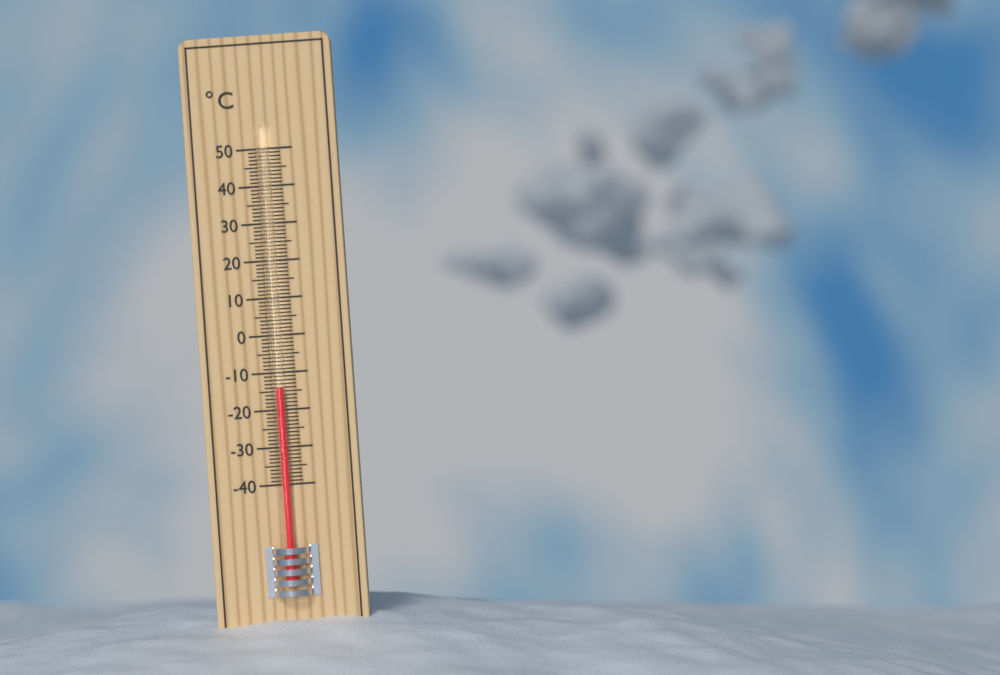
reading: -14 °C
